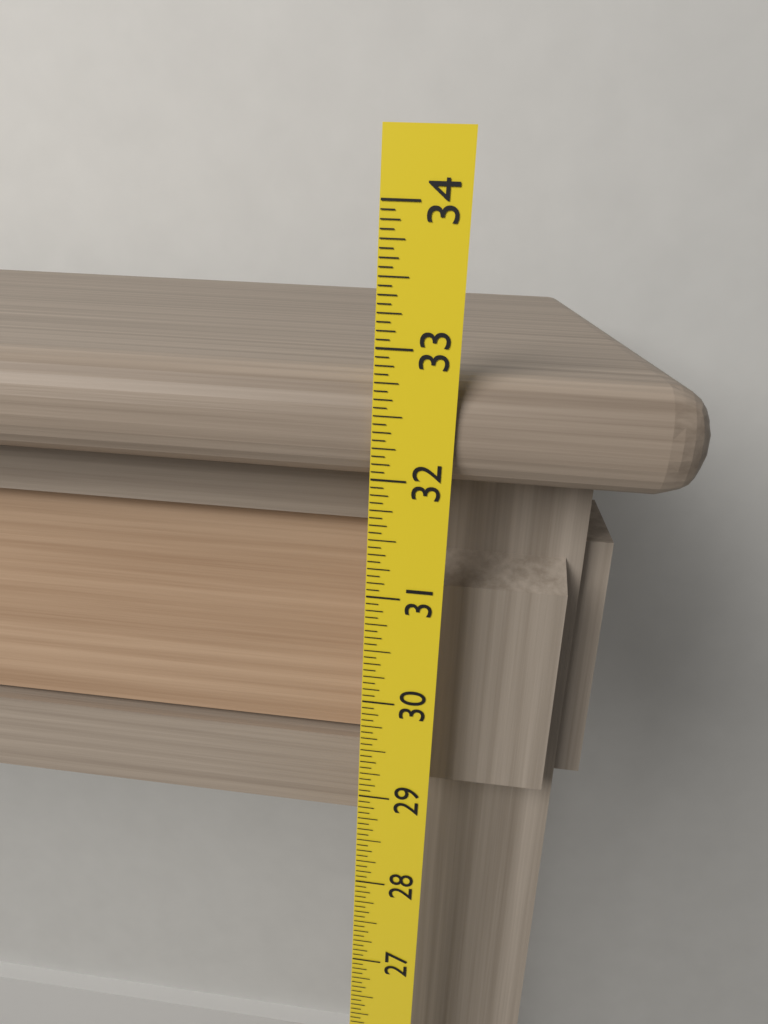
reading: 32.8125 (no unit)
